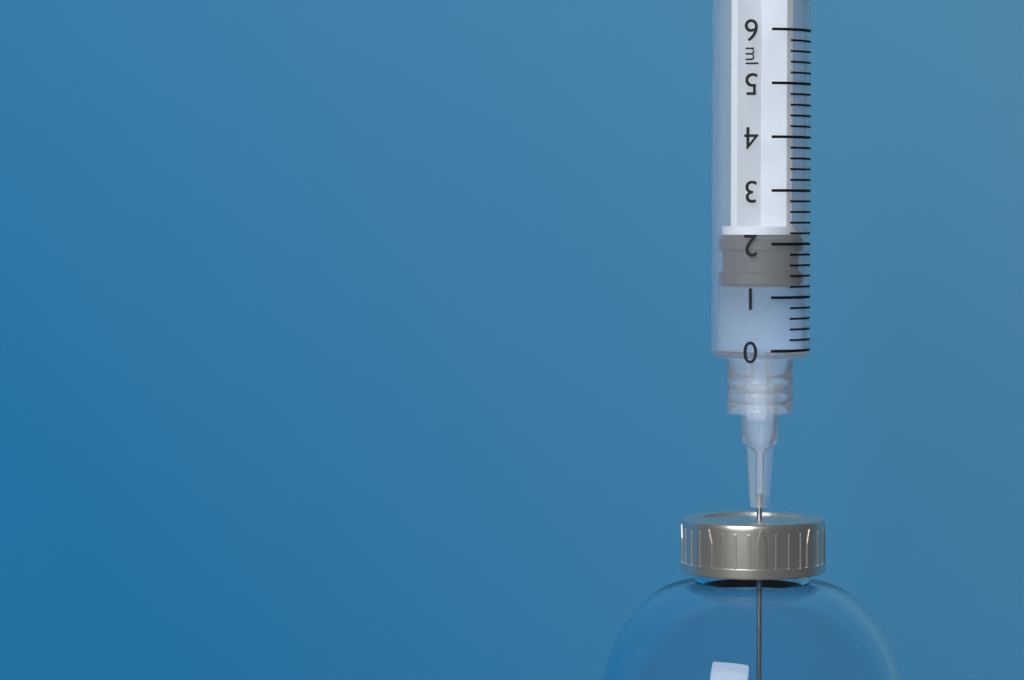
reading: 1.2 ml
